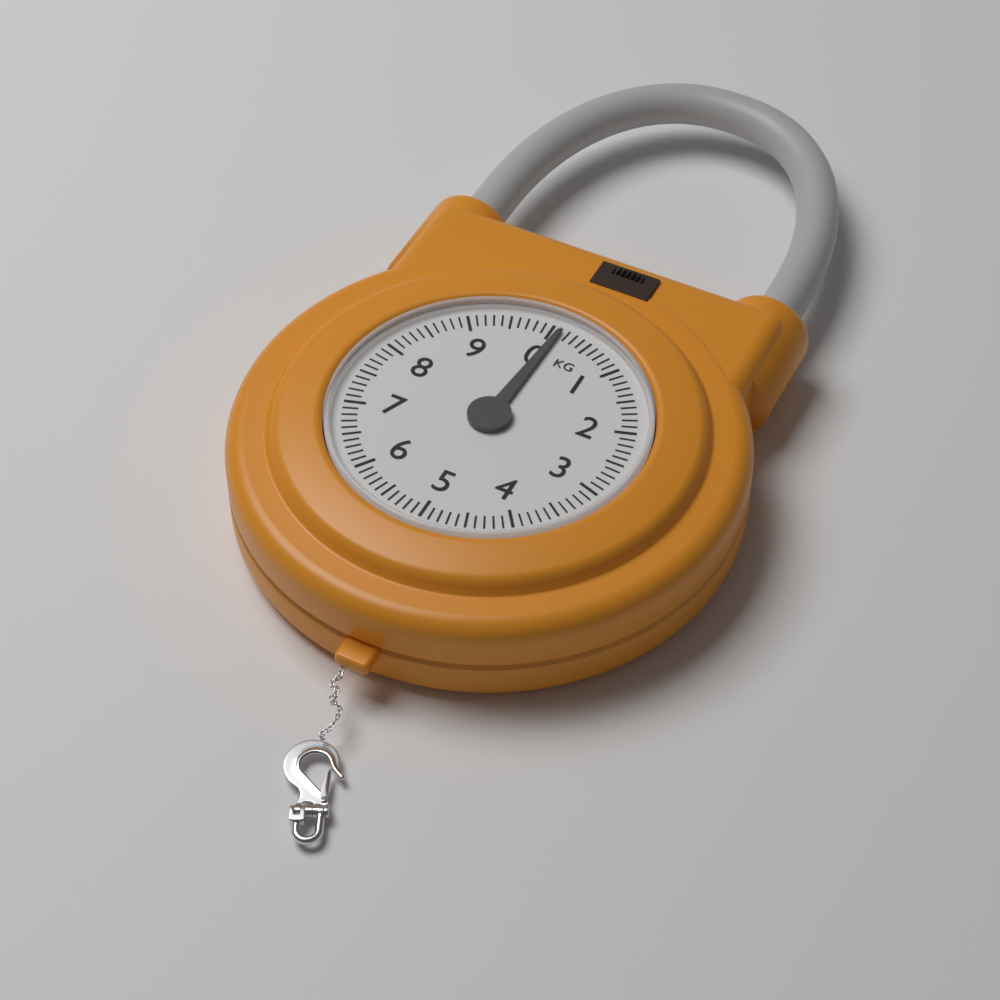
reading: 0.1 kg
